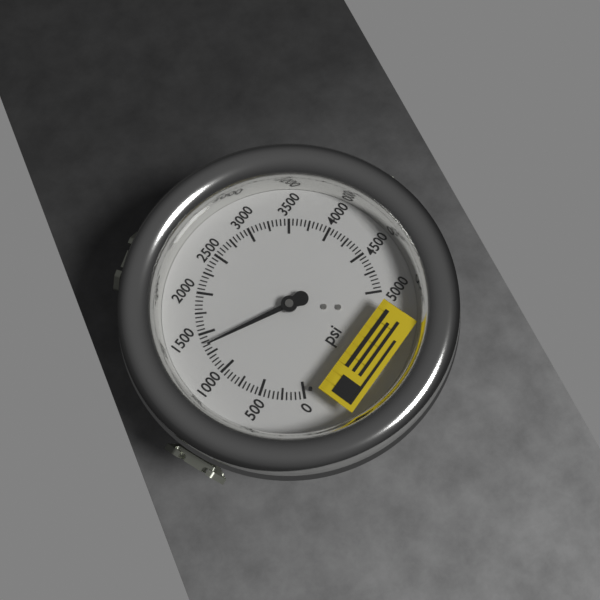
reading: 1350 psi
